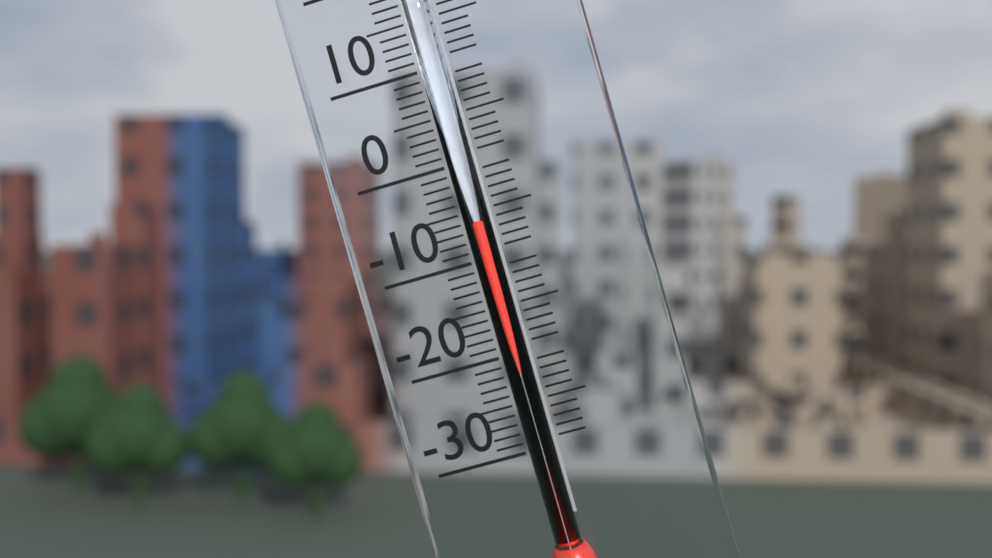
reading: -6 °C
